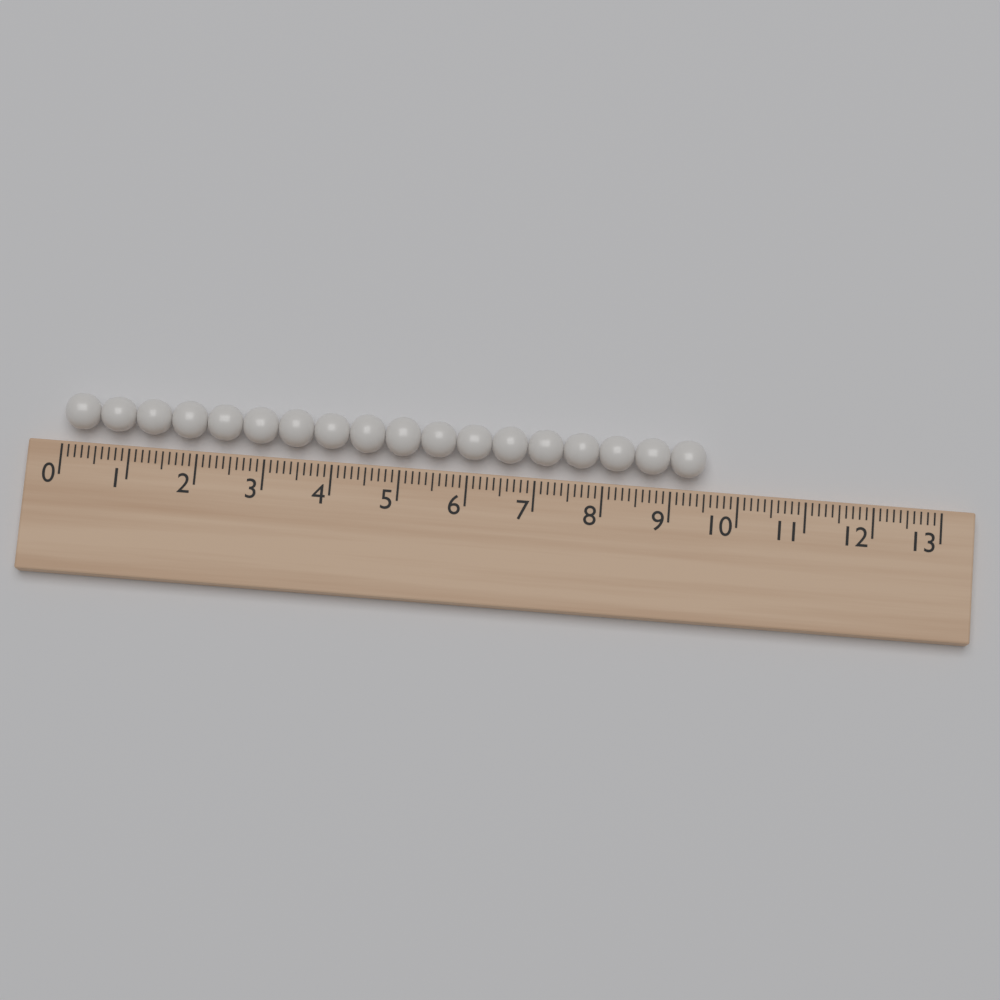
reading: 9.5 (no unit)
